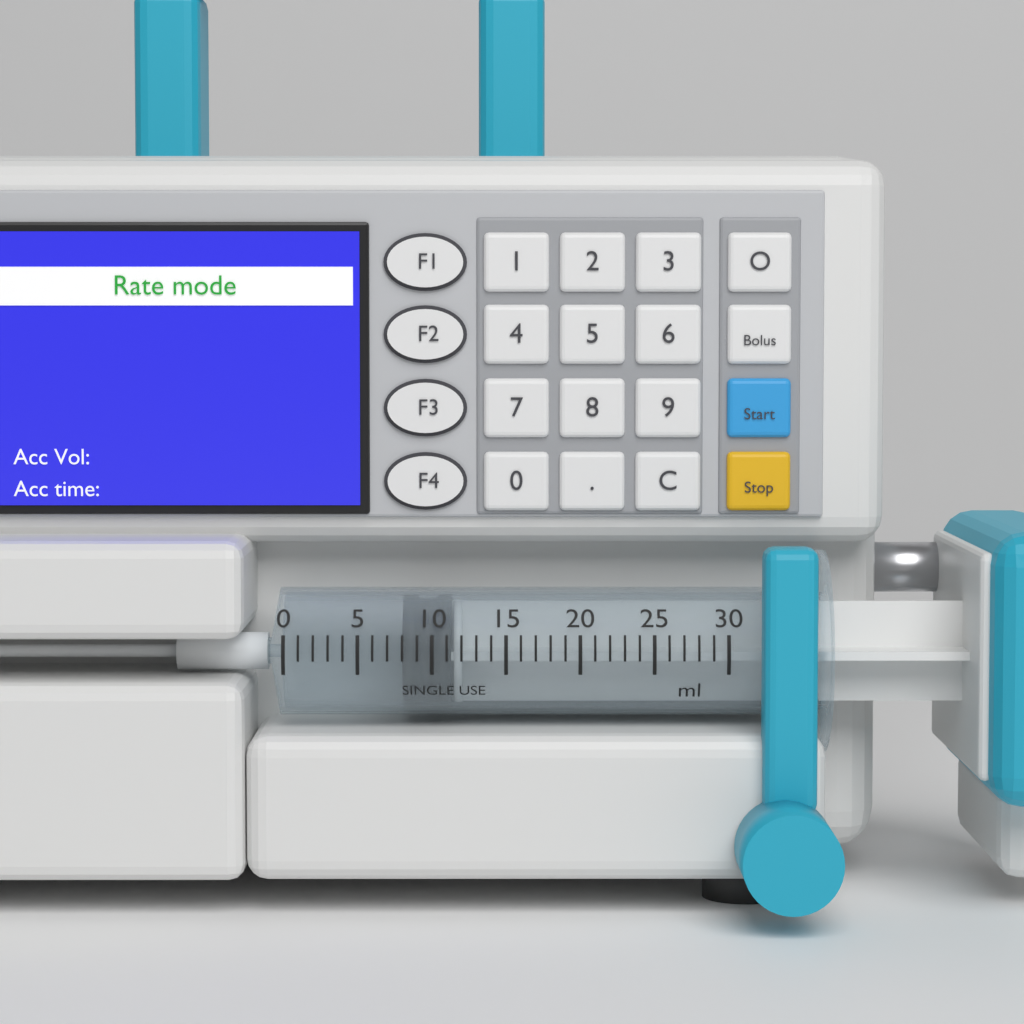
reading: 8 ml
